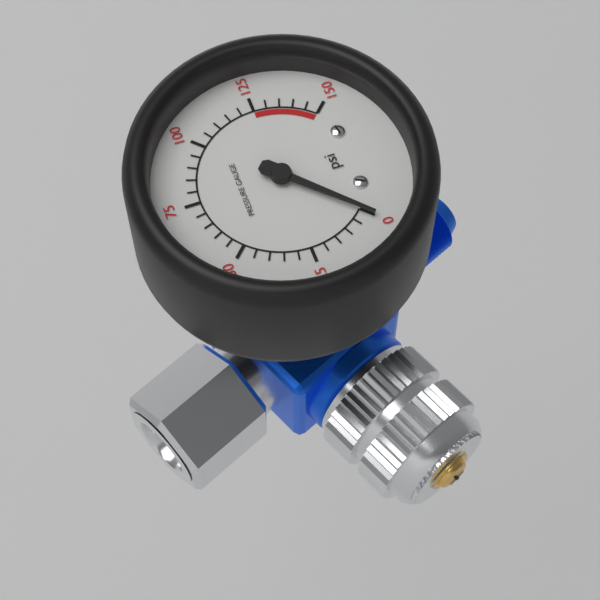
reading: 0 psi
